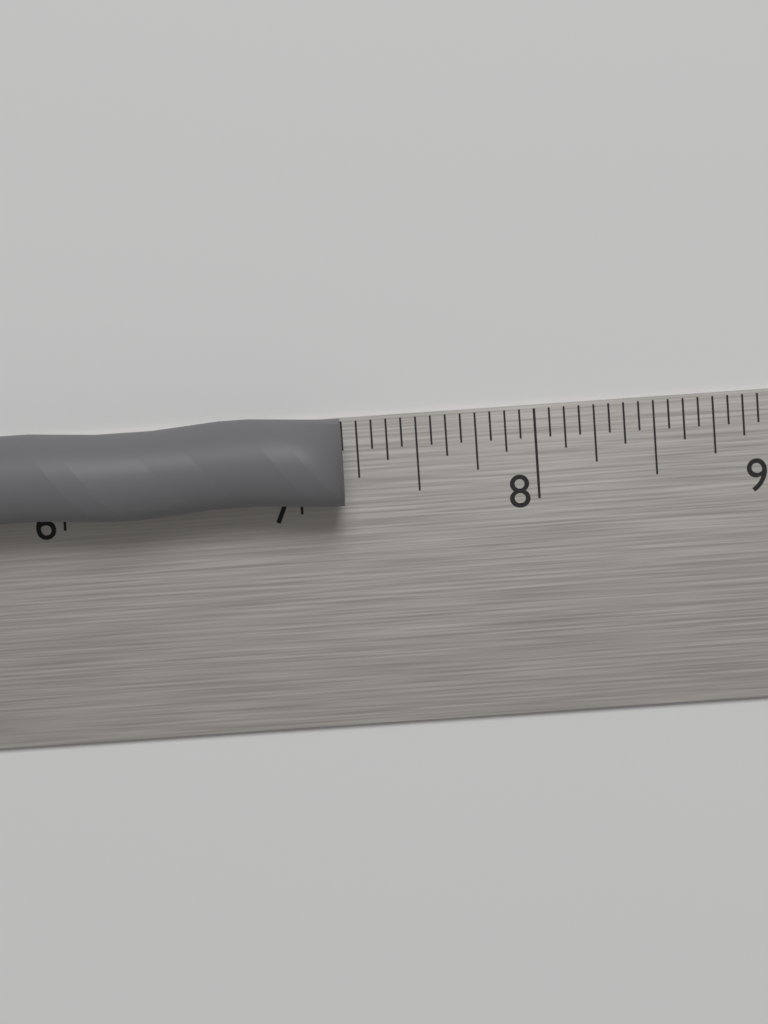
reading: 7.1875 in
